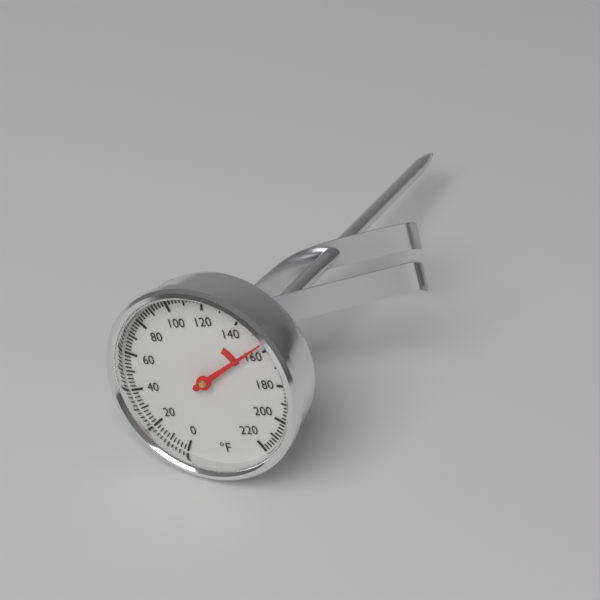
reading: 156 °F
